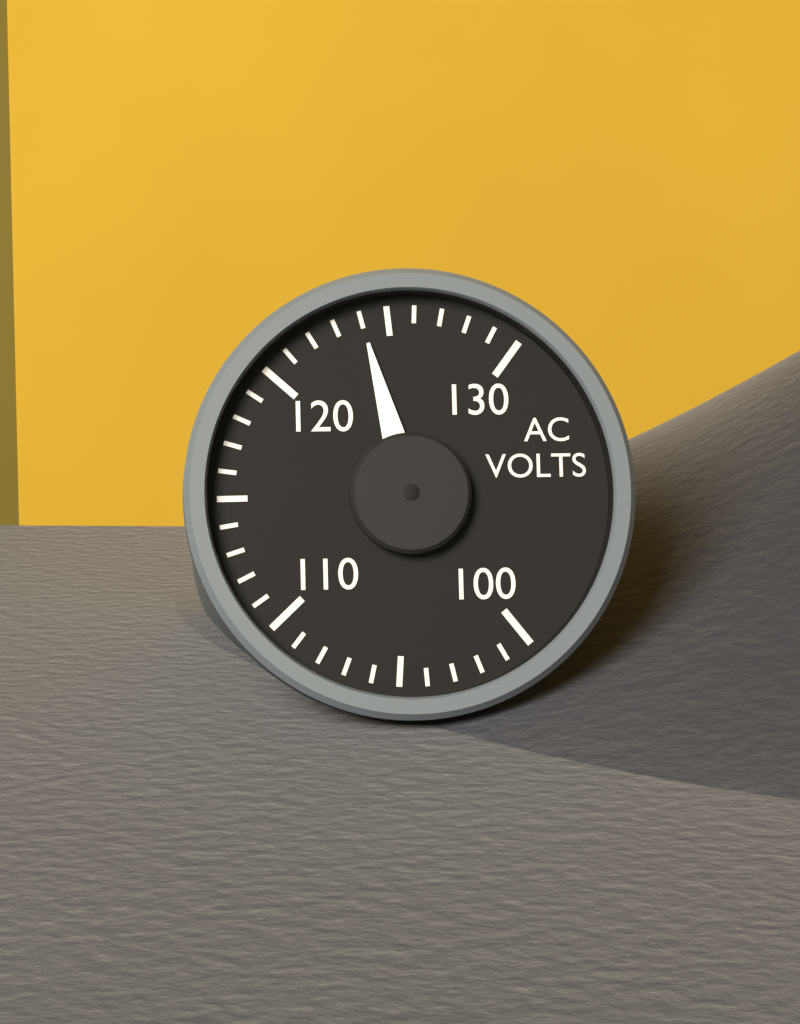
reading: 124 V
